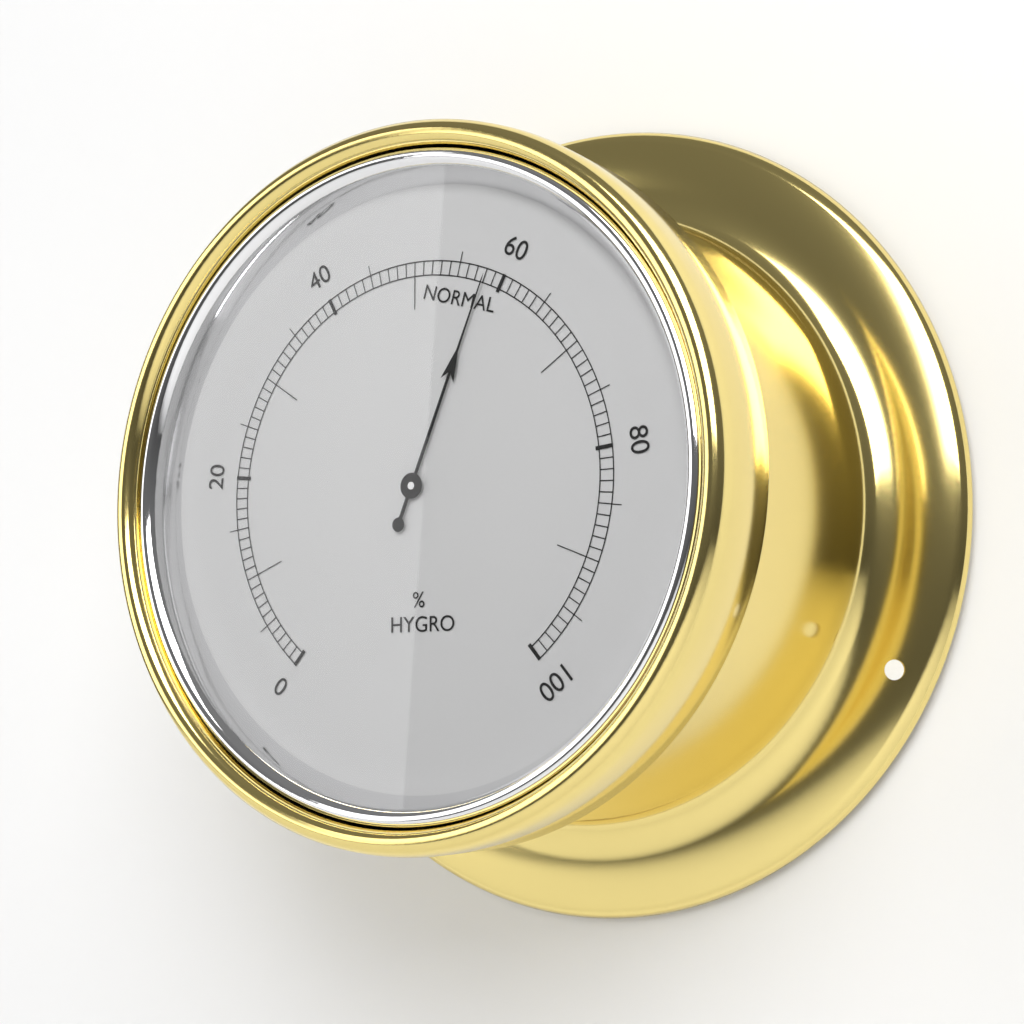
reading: 58 %
